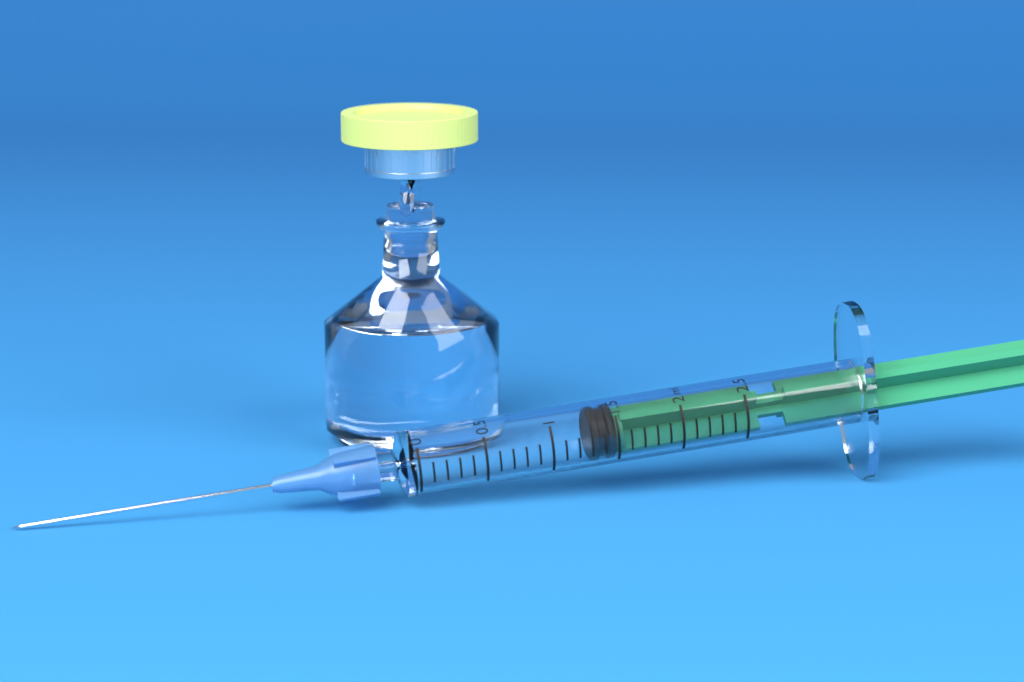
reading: 1.3 ml
